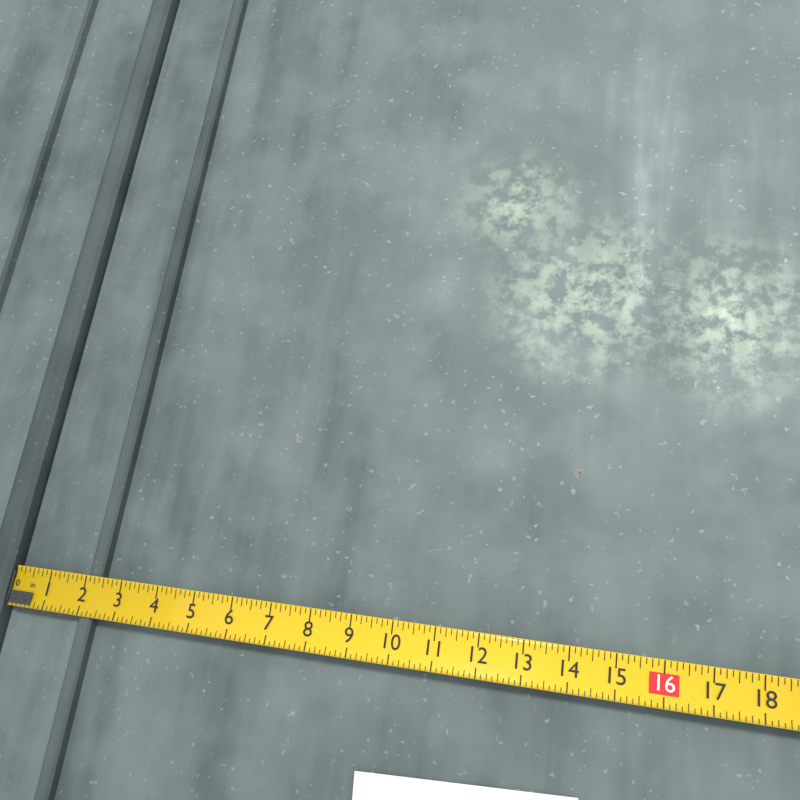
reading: 2.375 in
